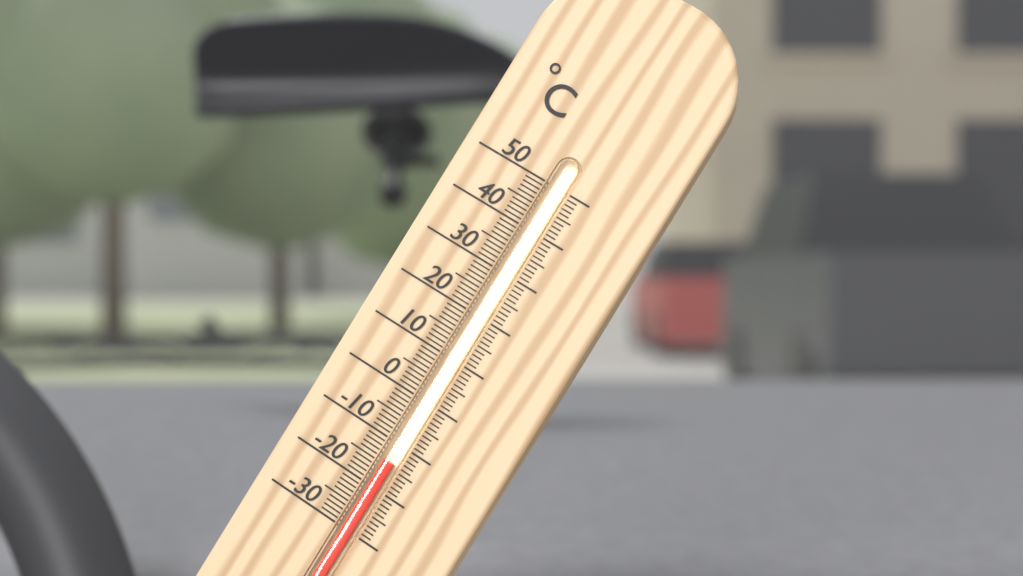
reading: -14 °C
